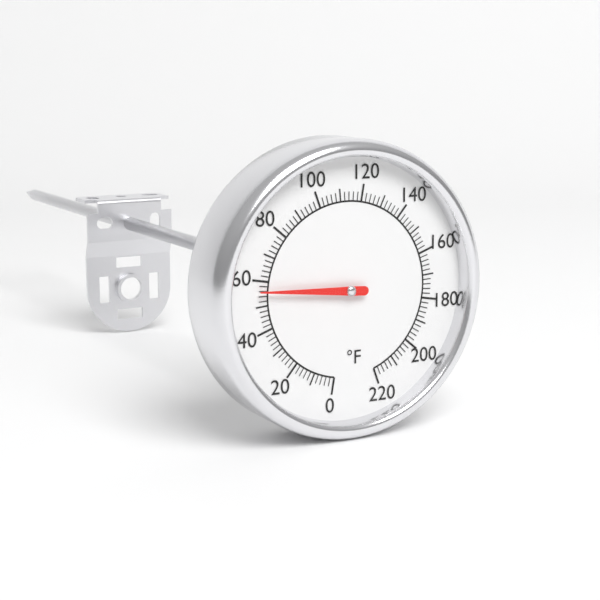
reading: 56 °F
